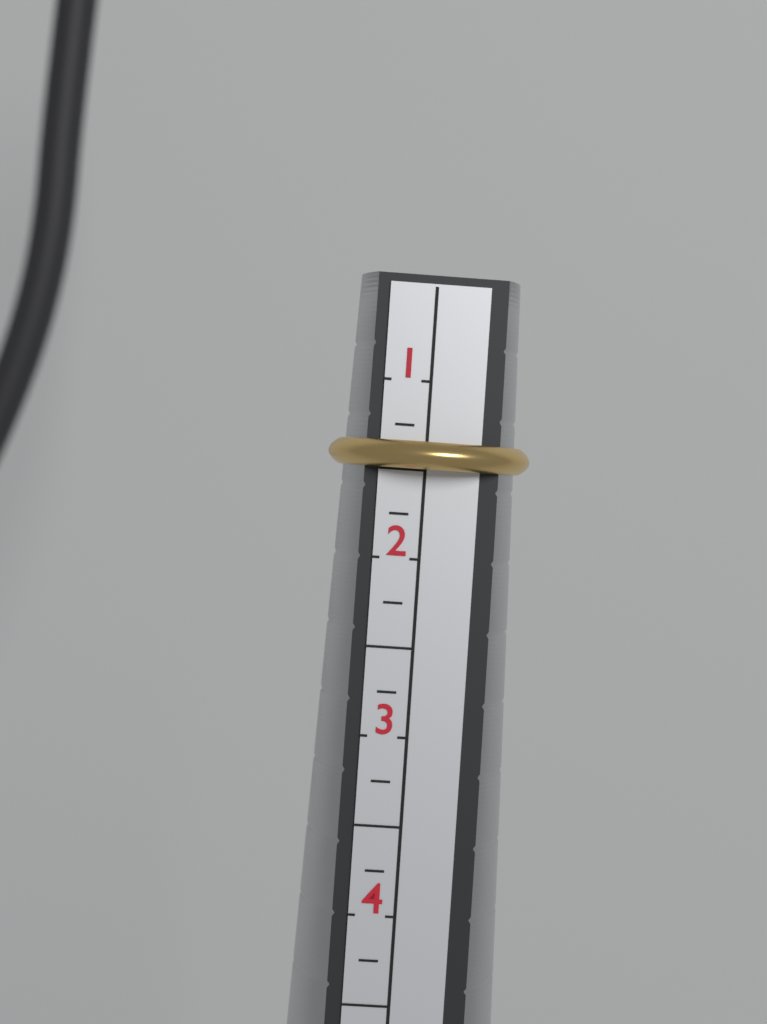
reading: 1.50 (no unit)
